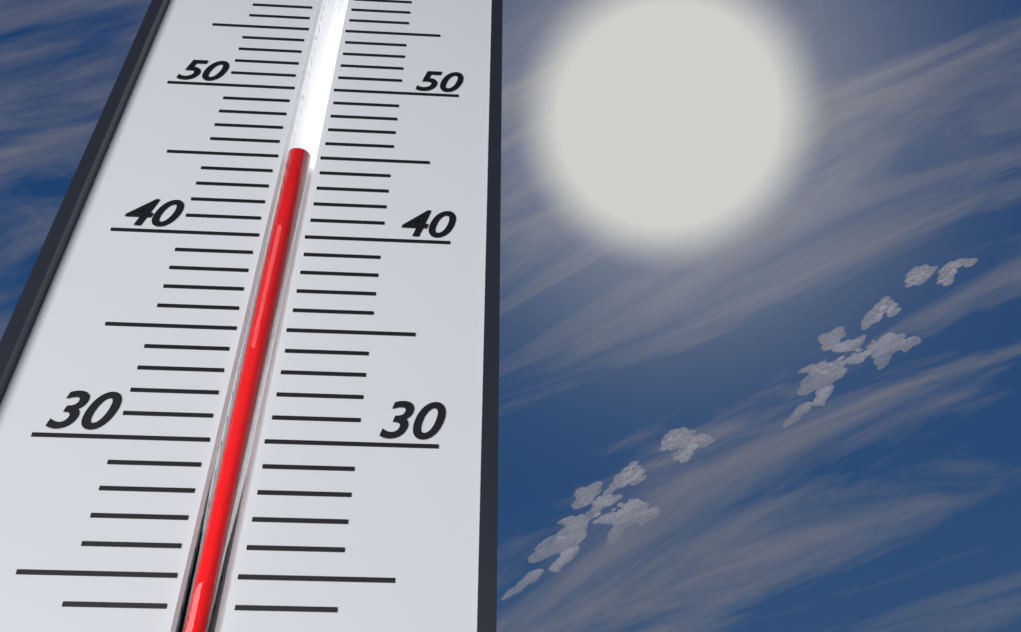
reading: 45 (no unit)
